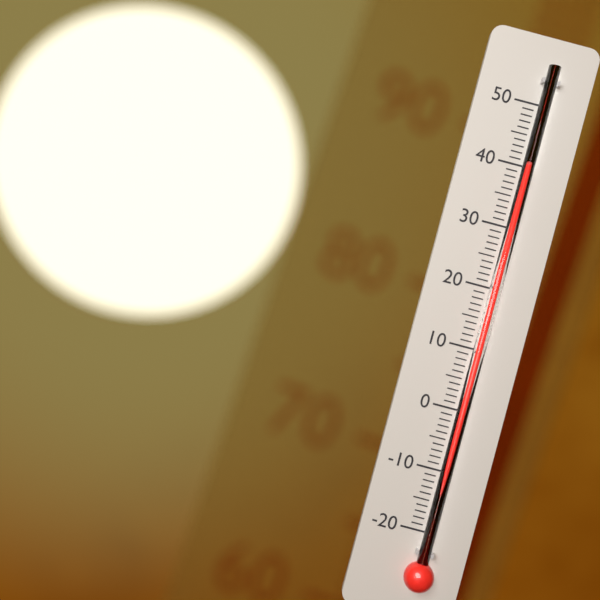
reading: 40 (no unit)
